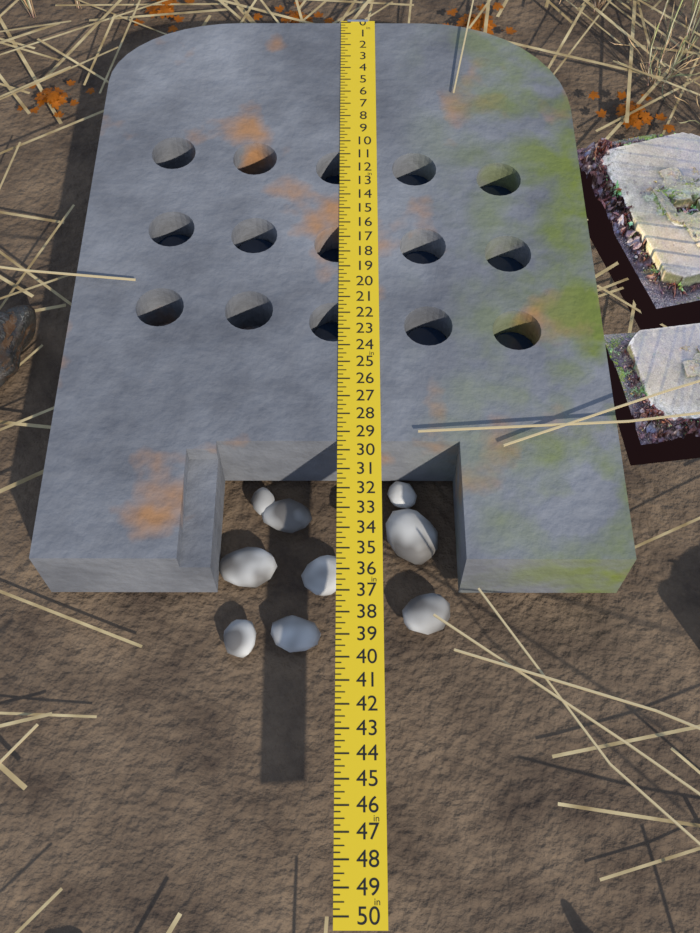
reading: 35.50 in
